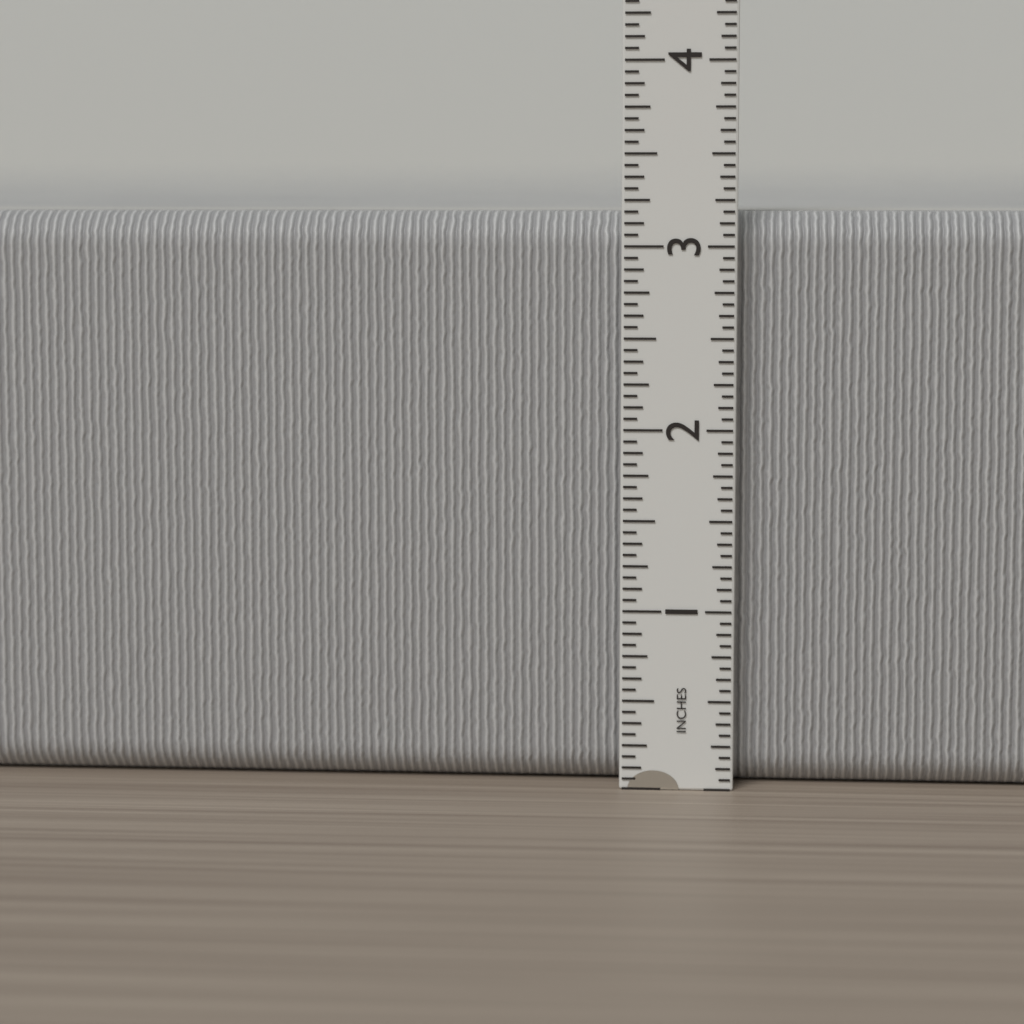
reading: 3.1875 in
